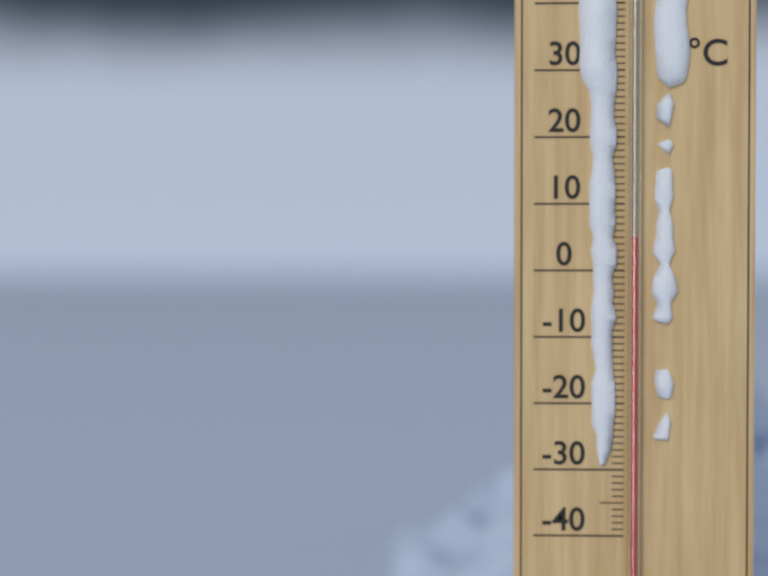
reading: 5 °C
